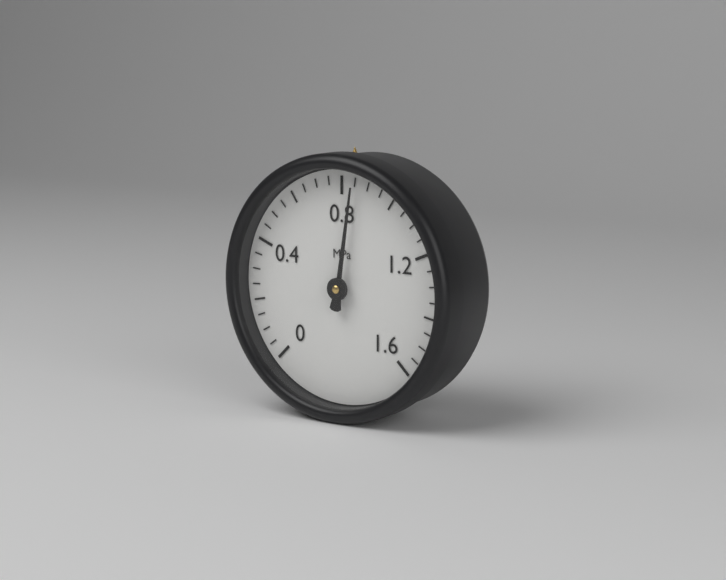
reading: 0.85 MPa
